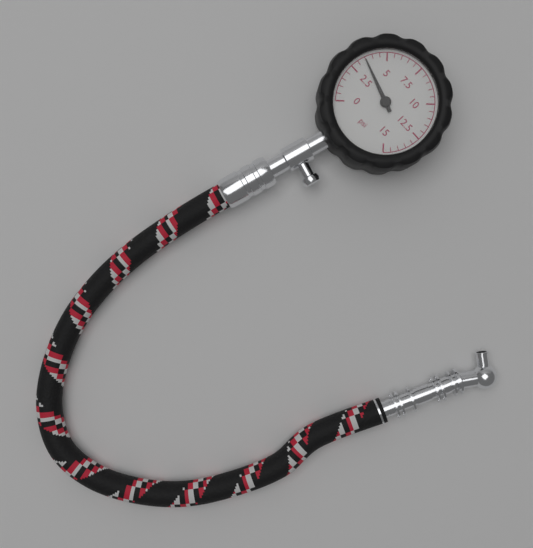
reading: 3.5 psi
